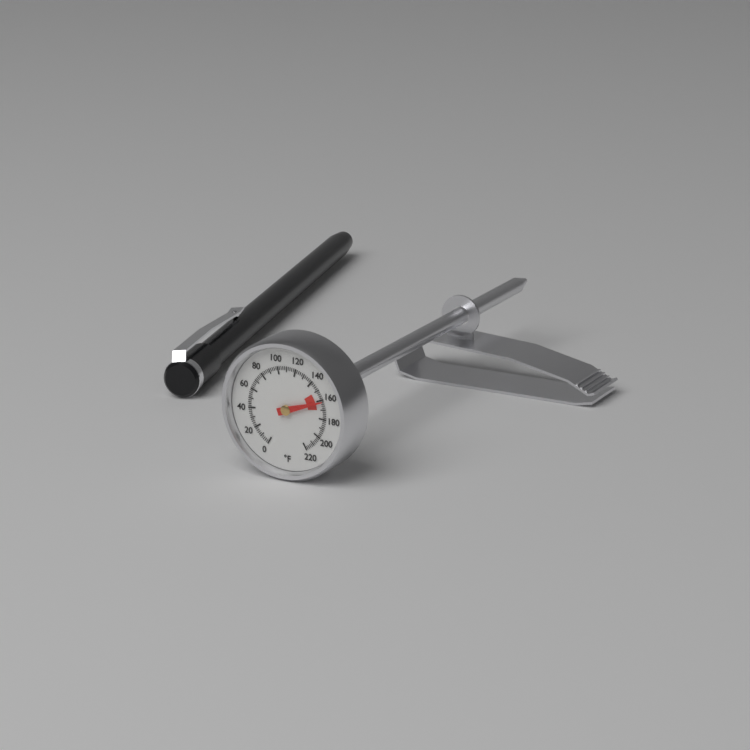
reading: 162 °F
